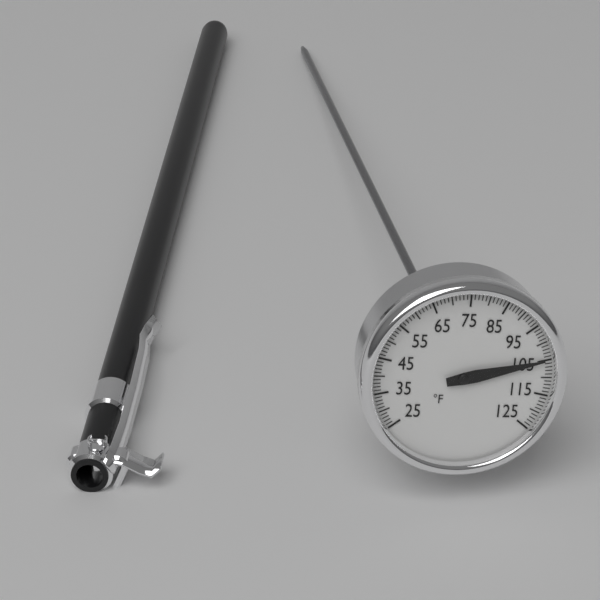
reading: 105 °F
